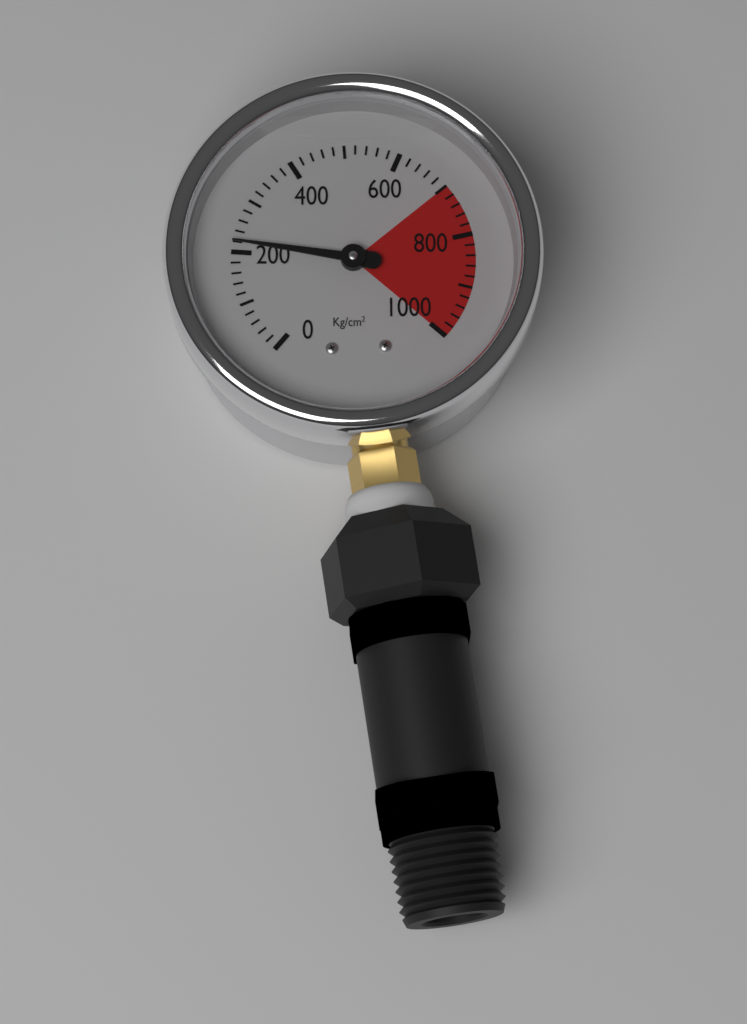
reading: 220 kg/cm²
